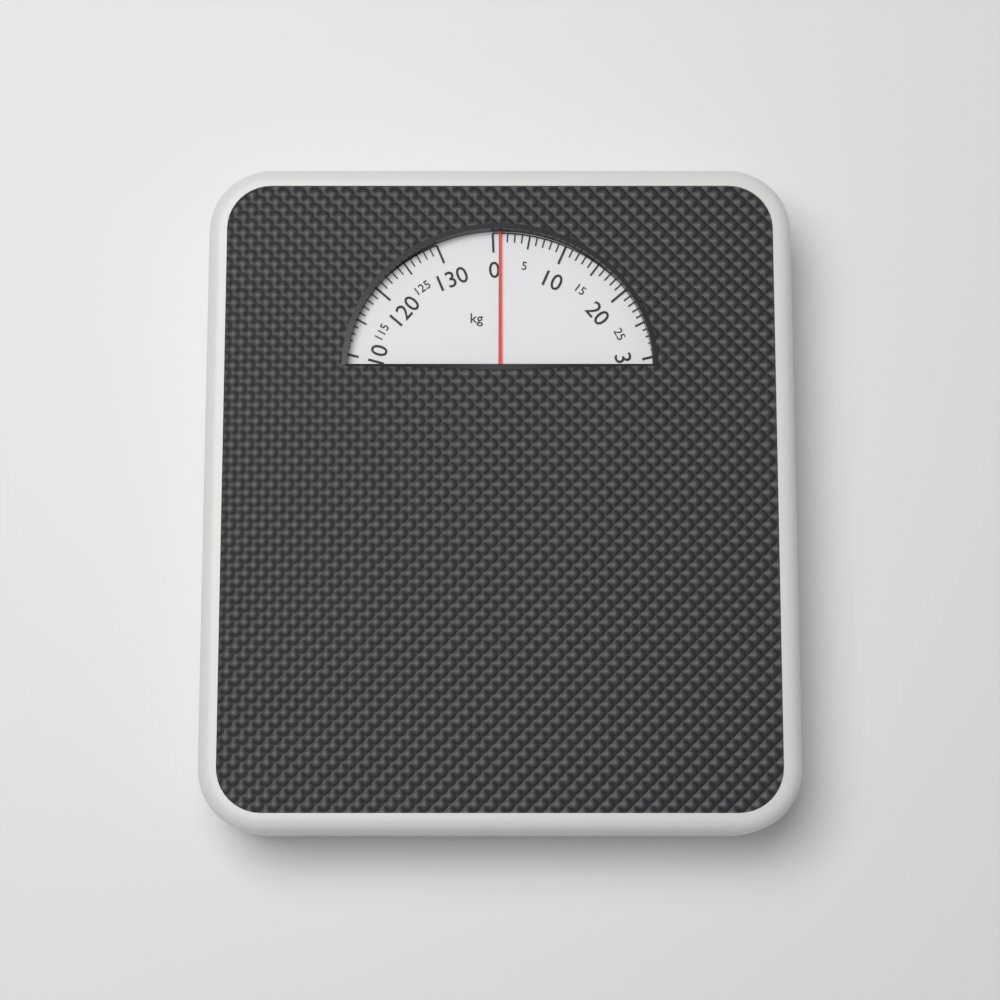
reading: 1 kg
